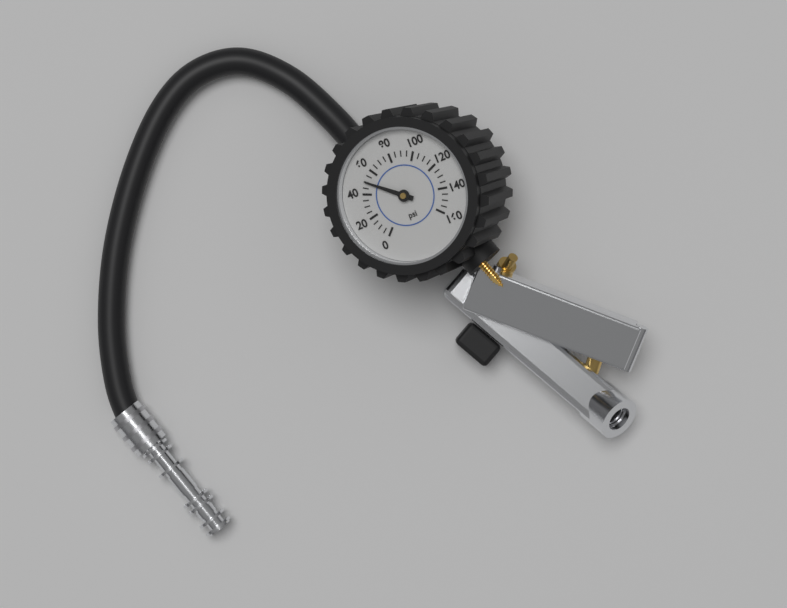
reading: 50 psi
